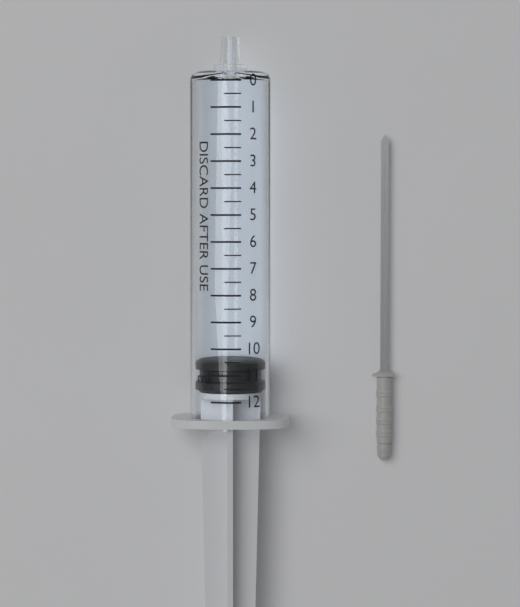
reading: 10.5 ml
